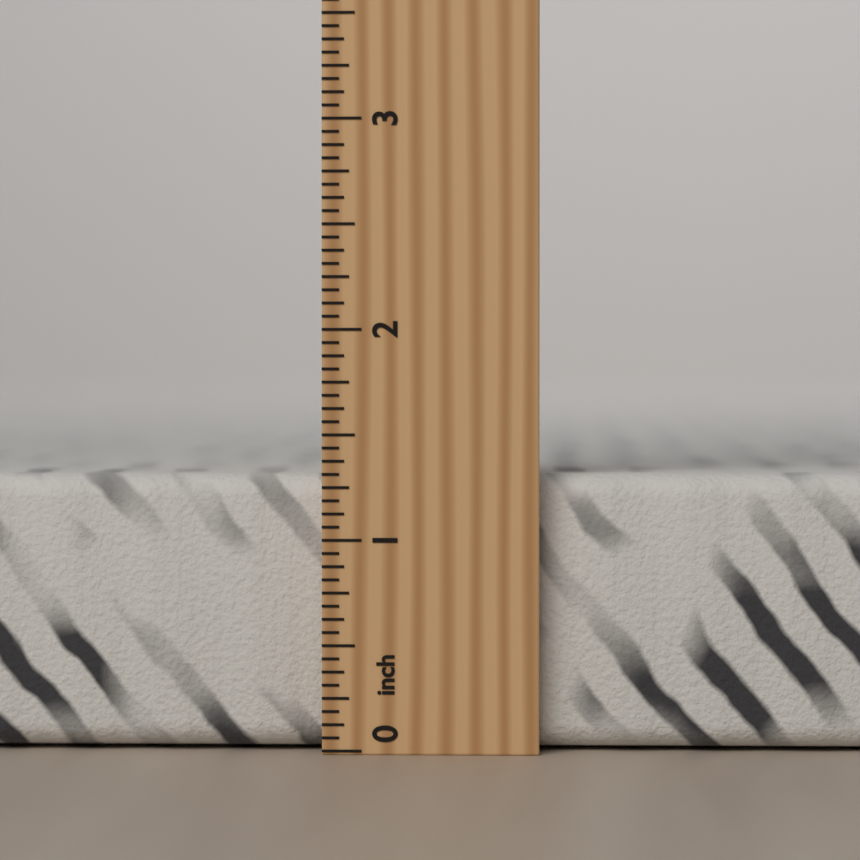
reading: 1.3125 inch
